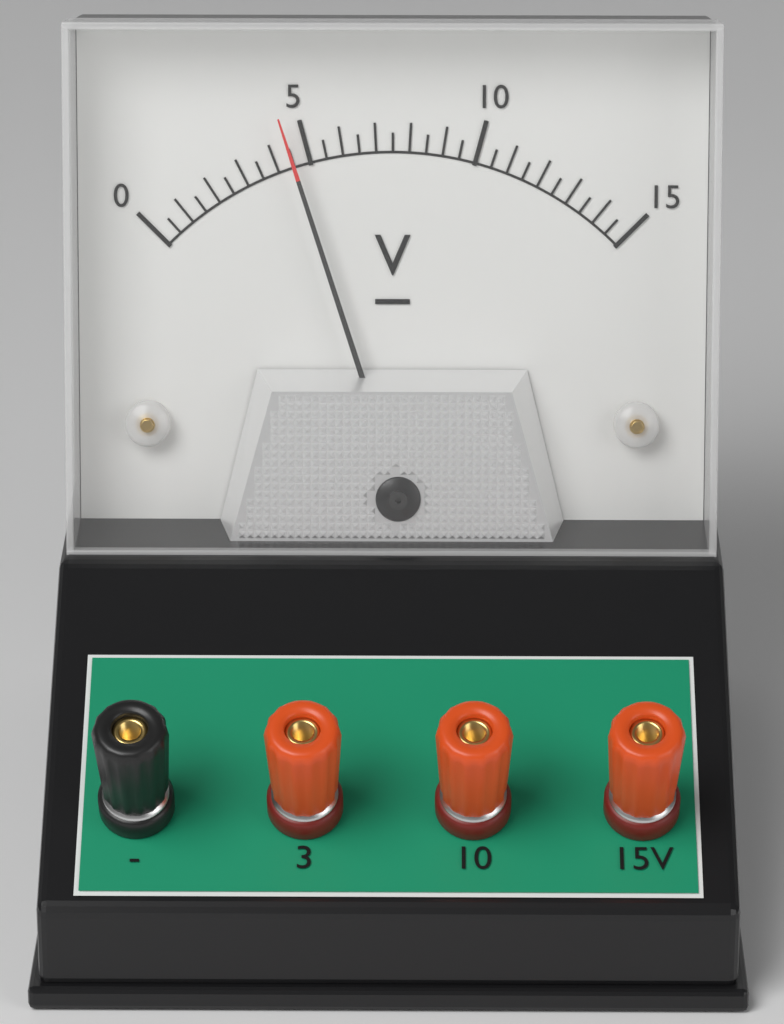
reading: 4.5 V
